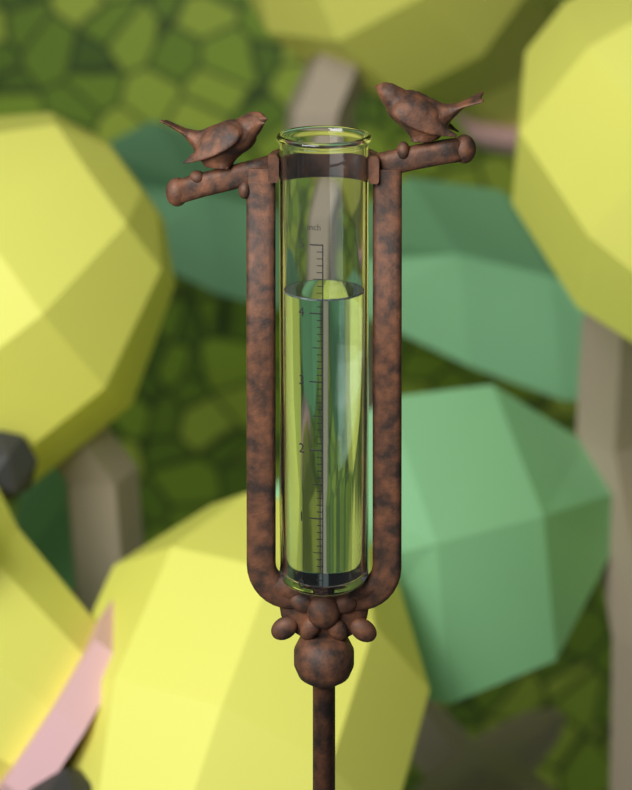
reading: 4.2 in
